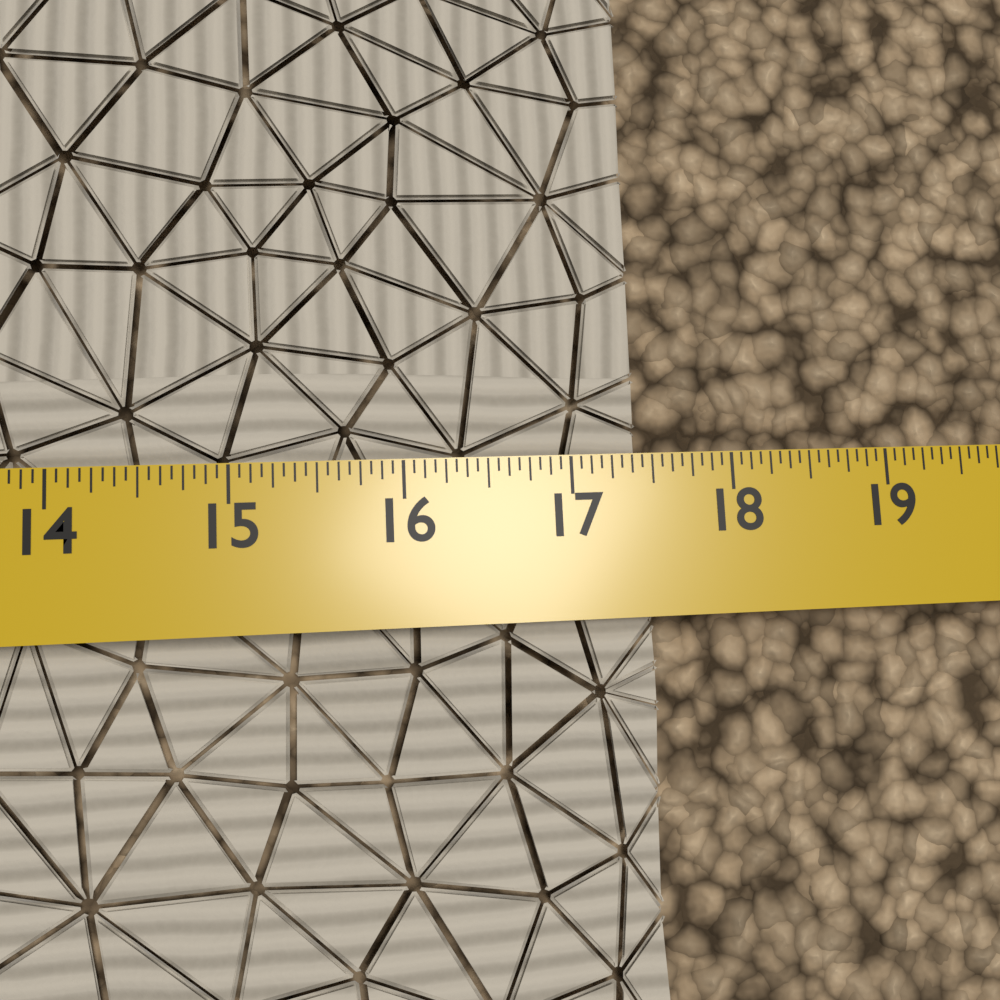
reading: 17.5000 in
